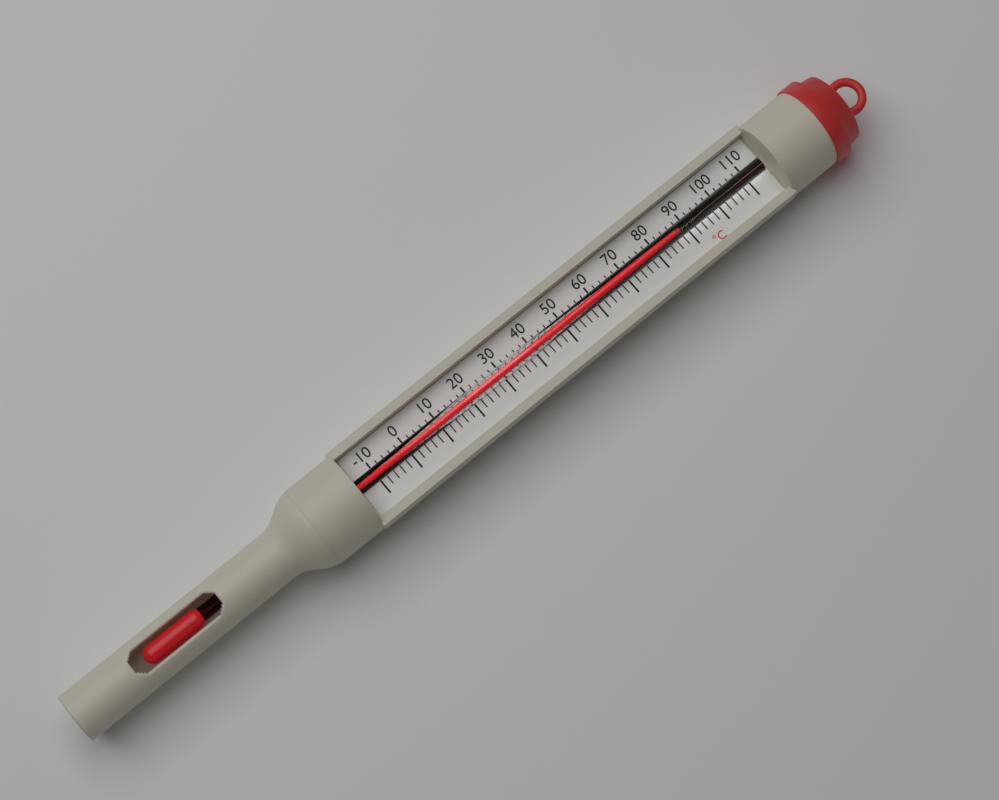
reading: 86 °C
